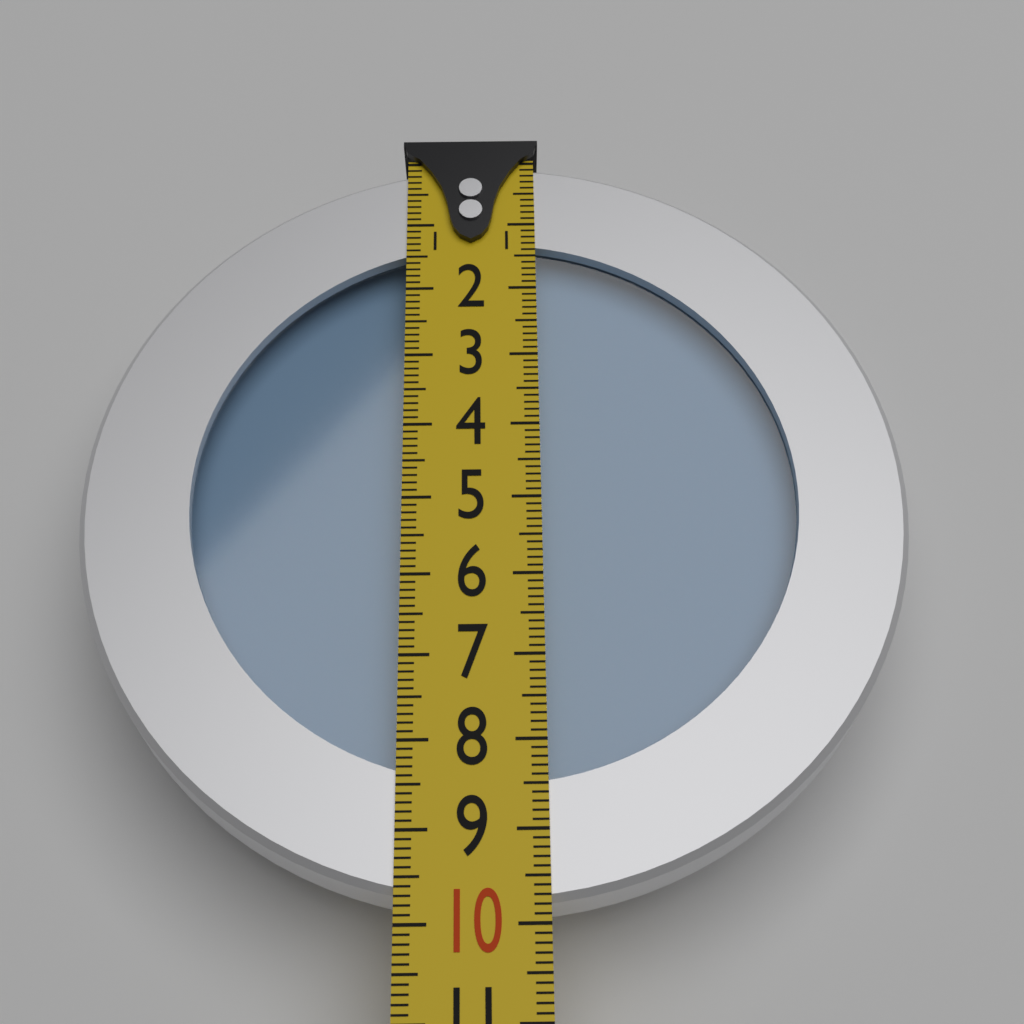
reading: 9.8 (no unit)
